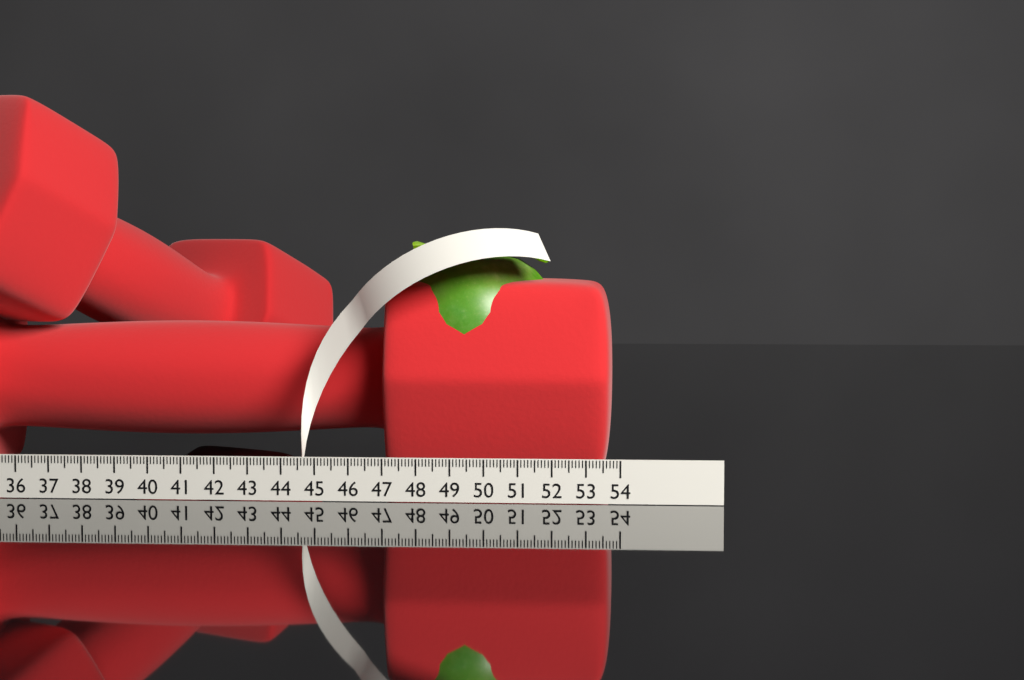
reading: 53.7 cm
